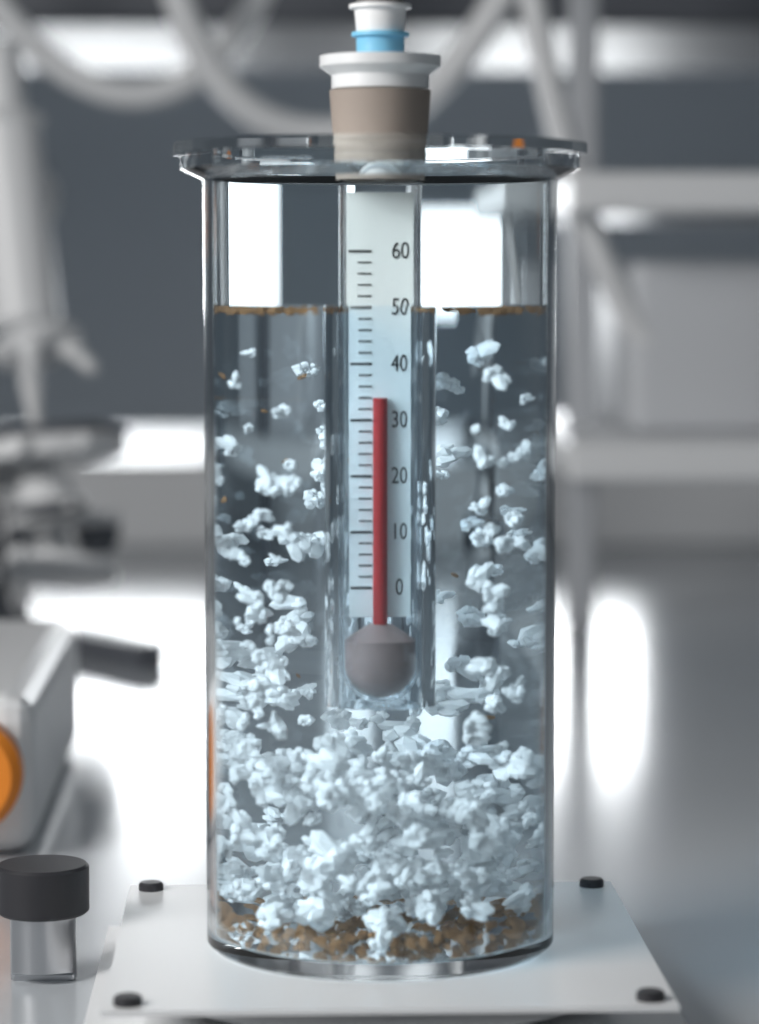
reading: 34 (no unit)
